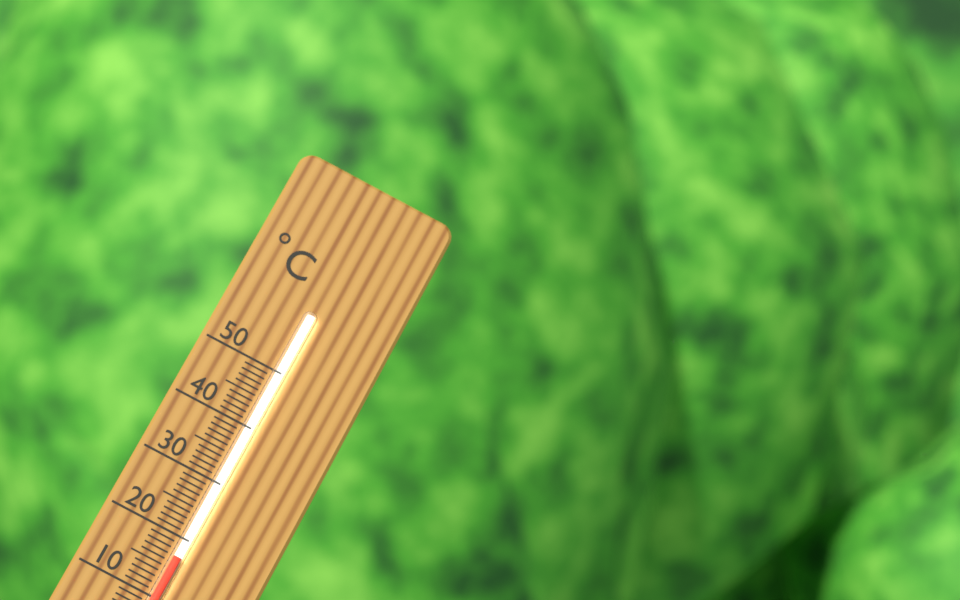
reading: 17 °C
